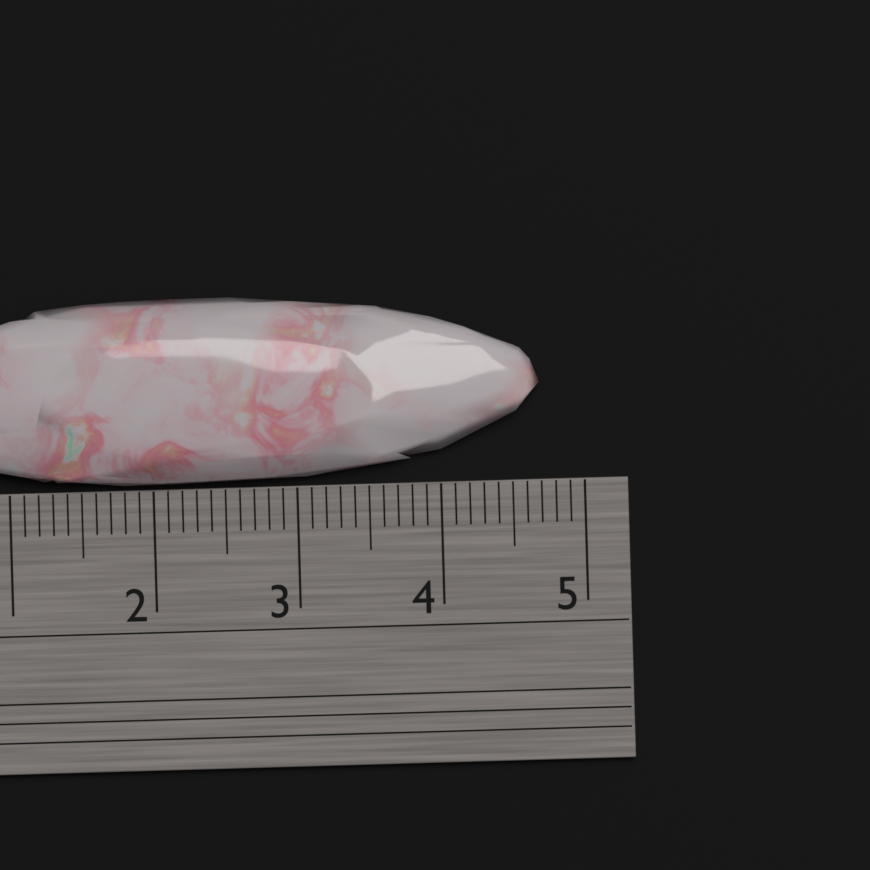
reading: 4.7 cm
